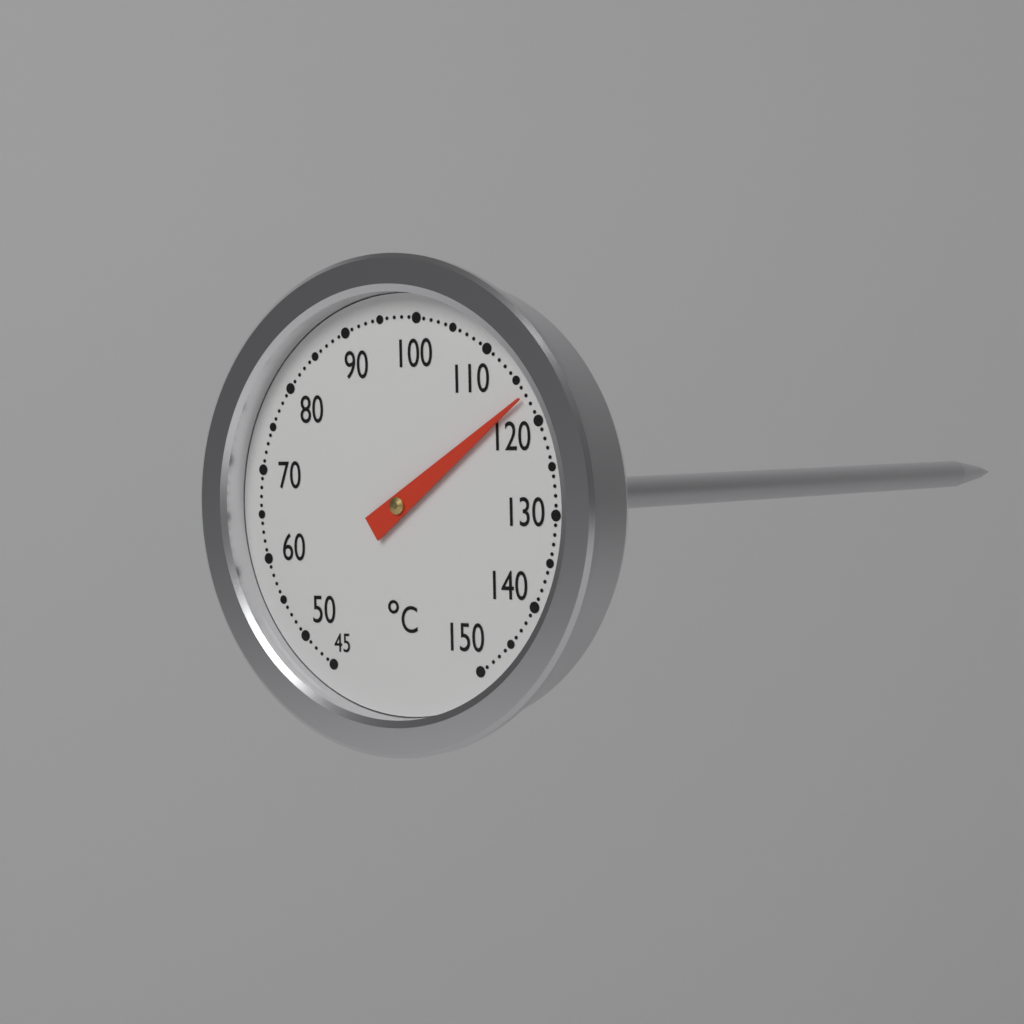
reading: 117 °C
